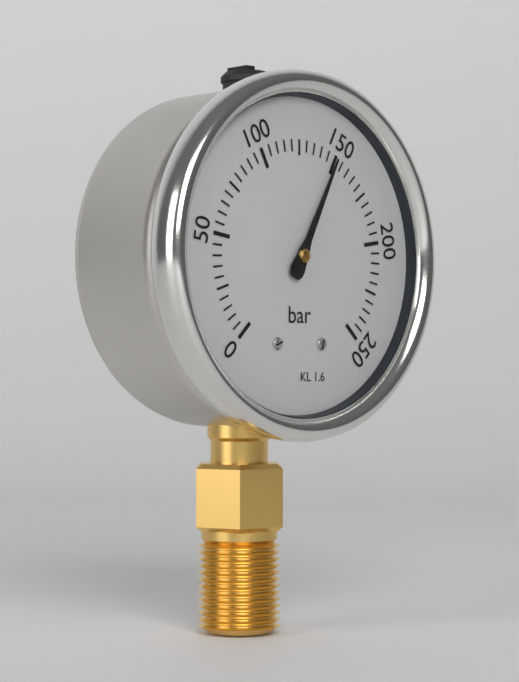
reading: 150 bar
